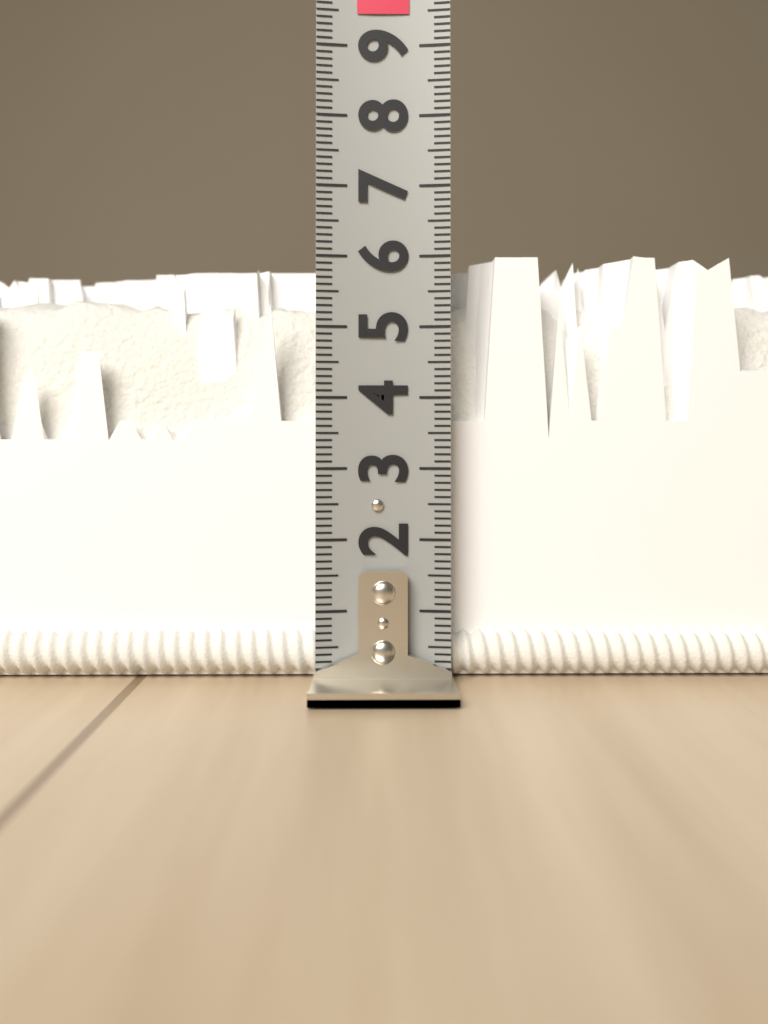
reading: 6.1 (no unit)
